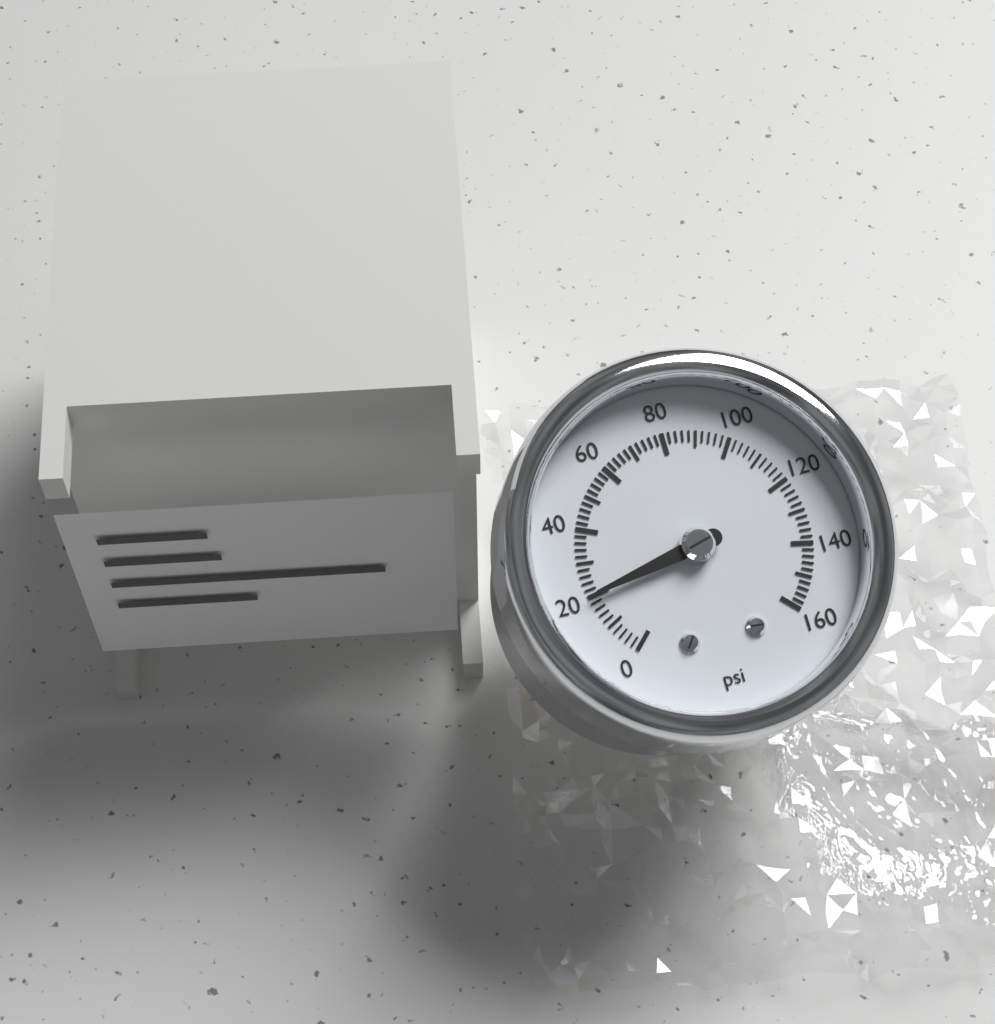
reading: 20 psi
